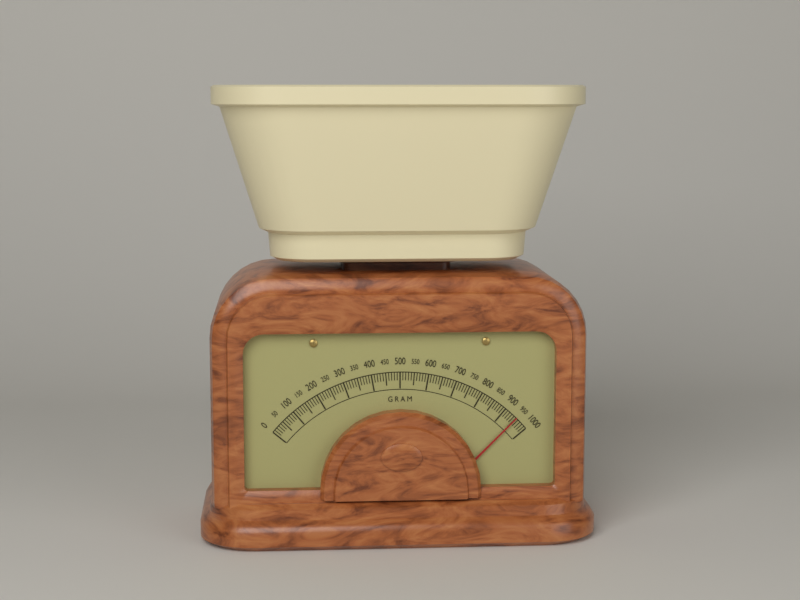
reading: 950 g
